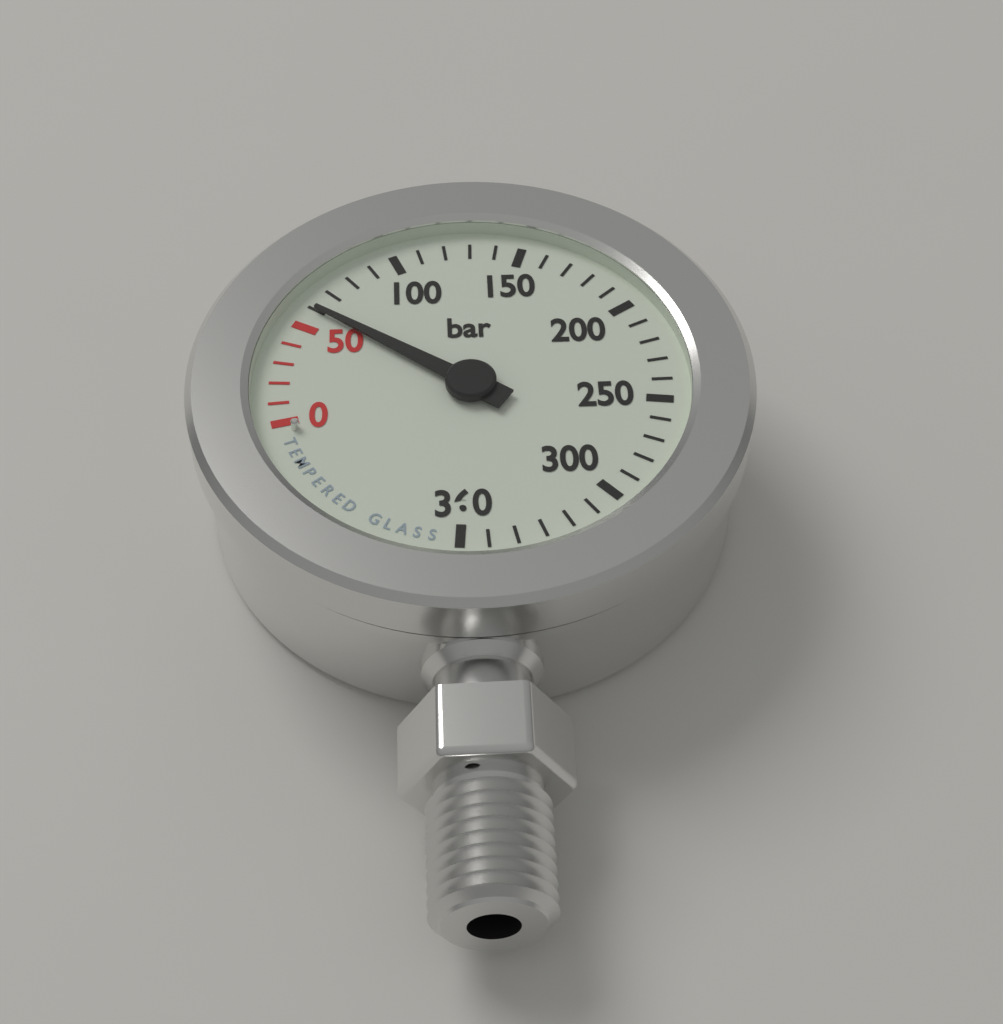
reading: 60 bar
